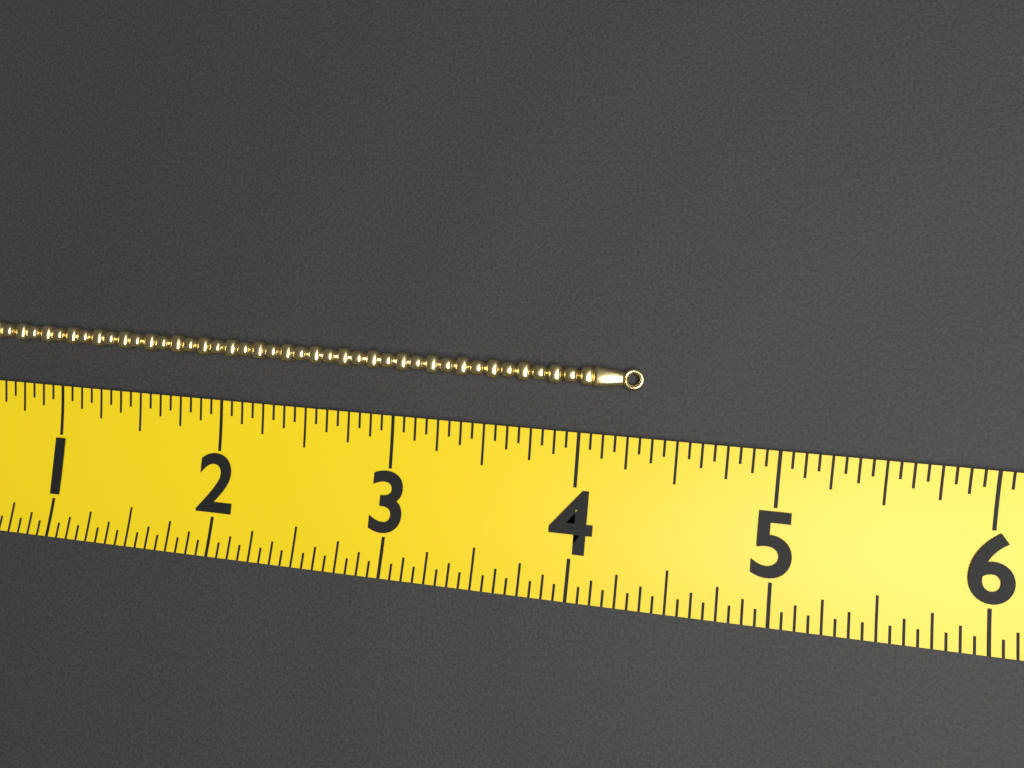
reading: 4.3125 (no unit)
